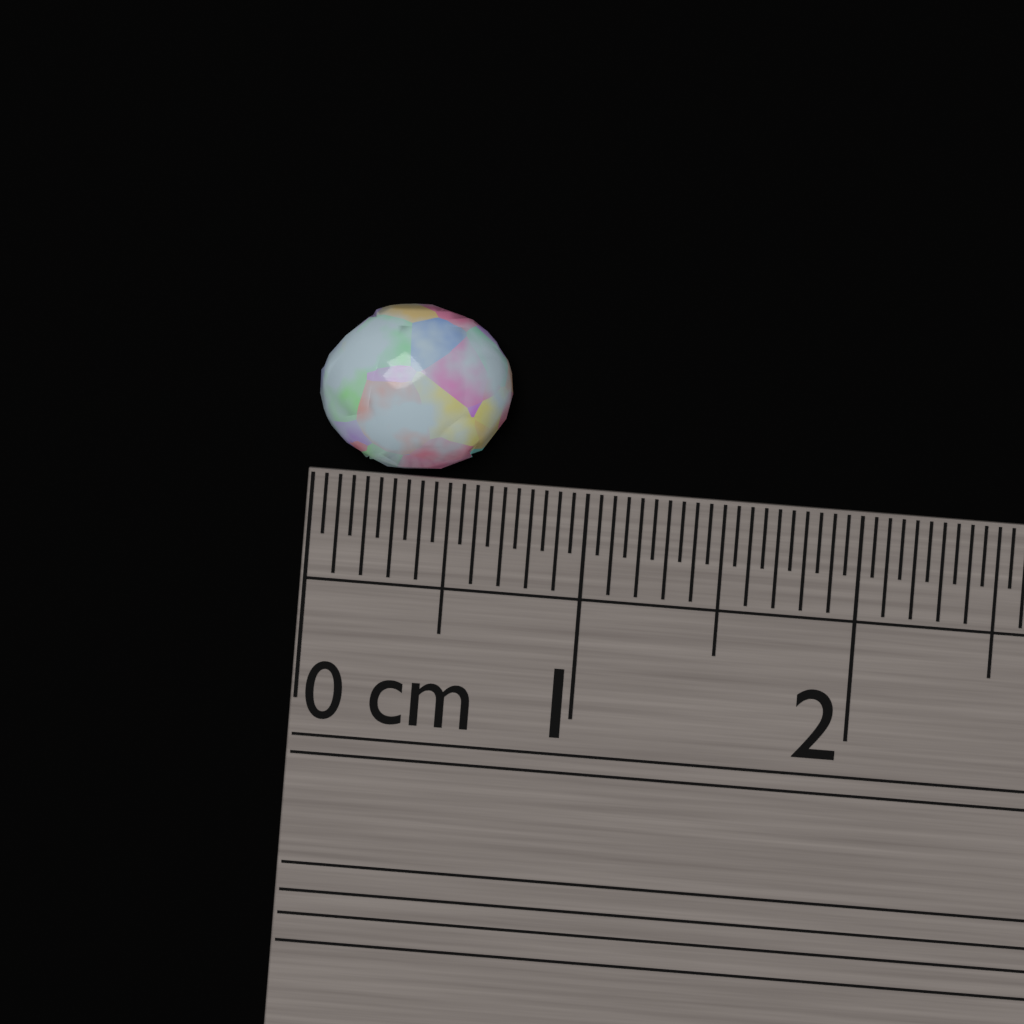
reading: 0.70 cm
